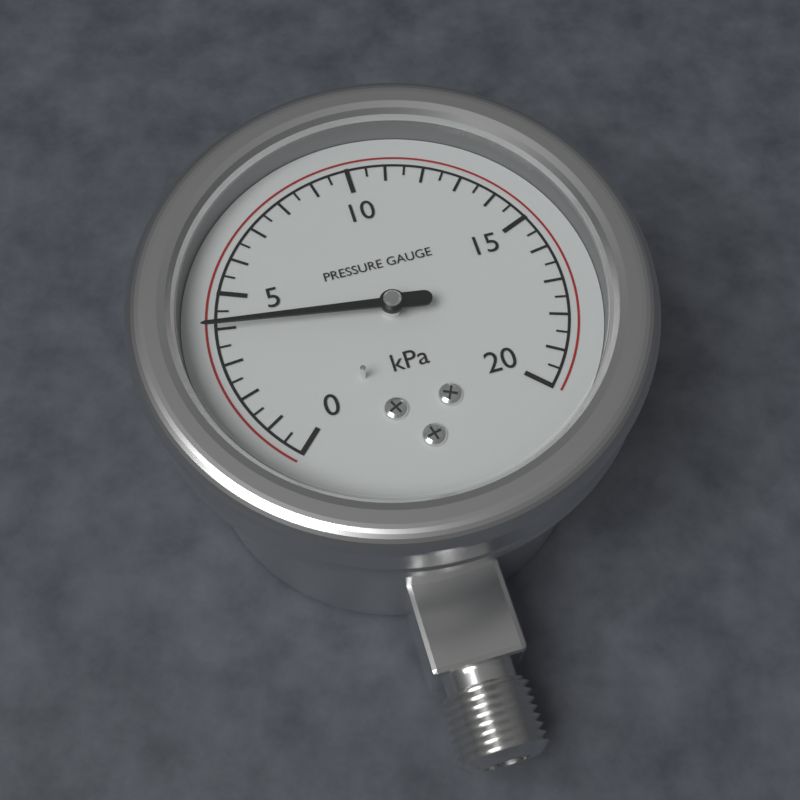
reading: 4.0 kPa
